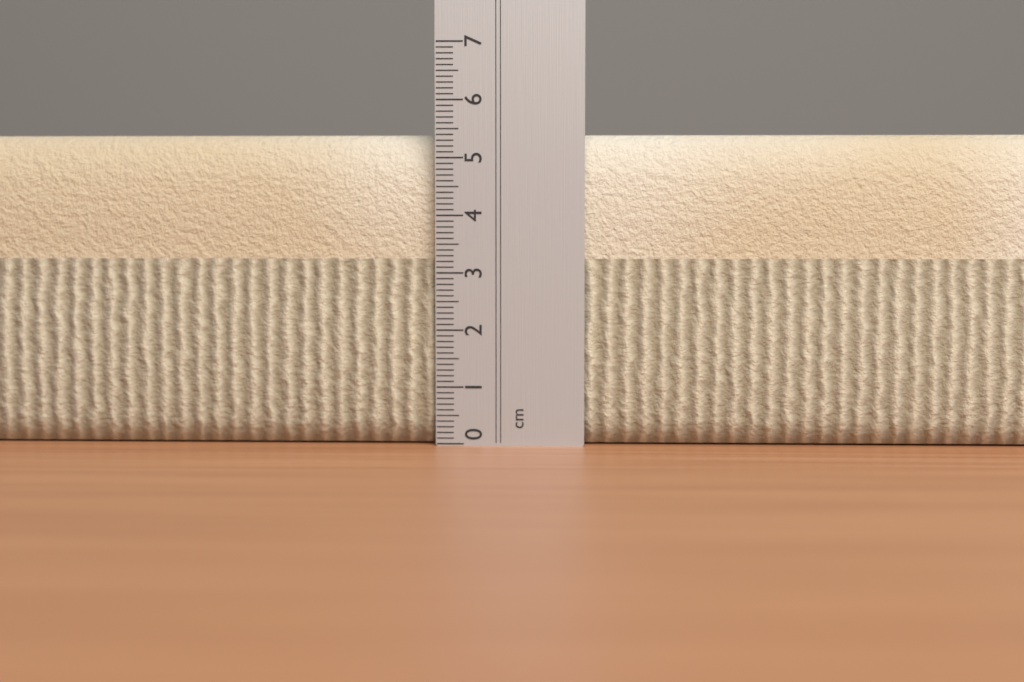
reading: 5.4 cm
